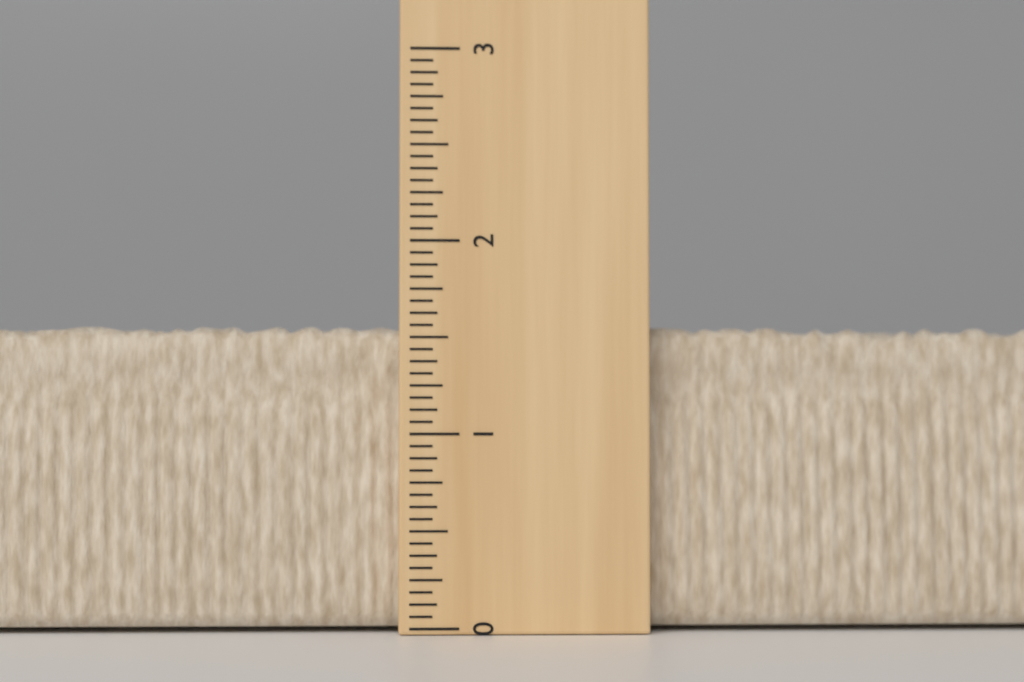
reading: 1.5625 (no unit)
